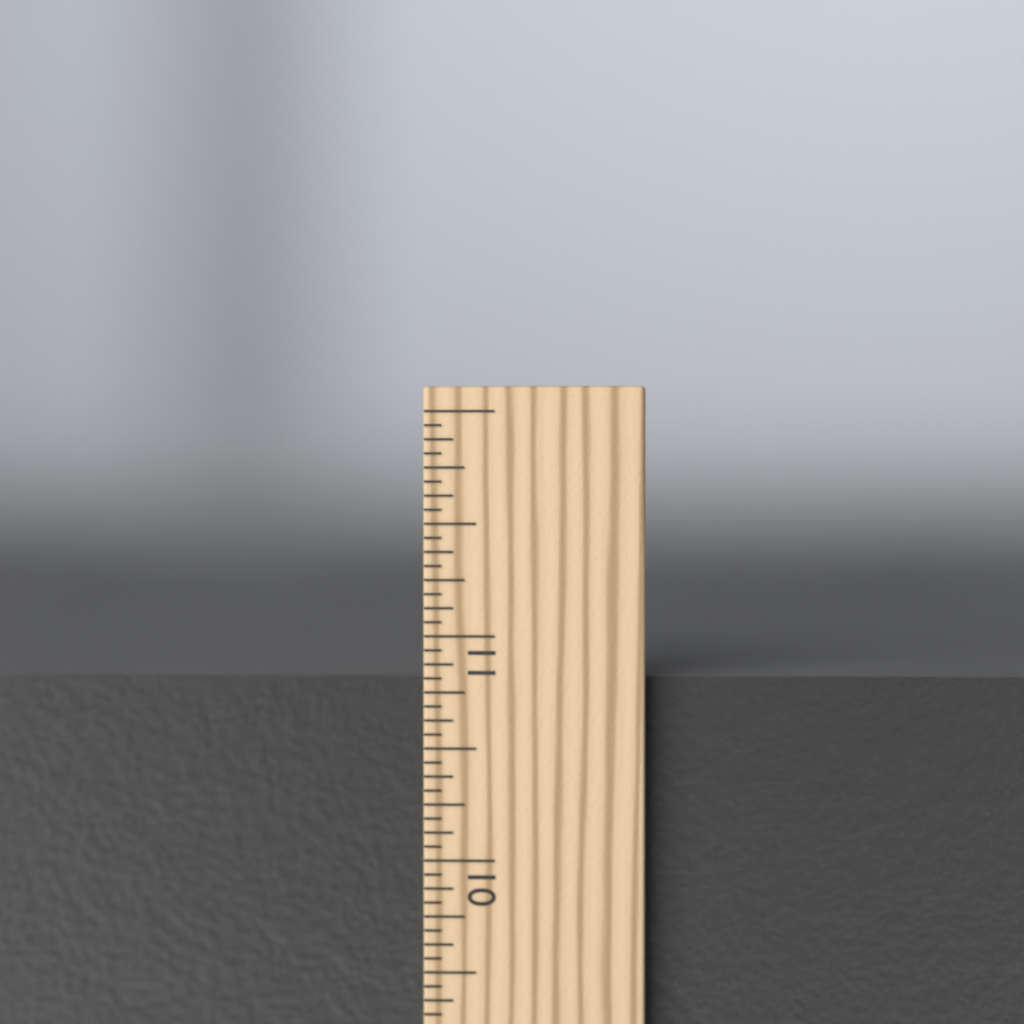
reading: 10.8125 in
